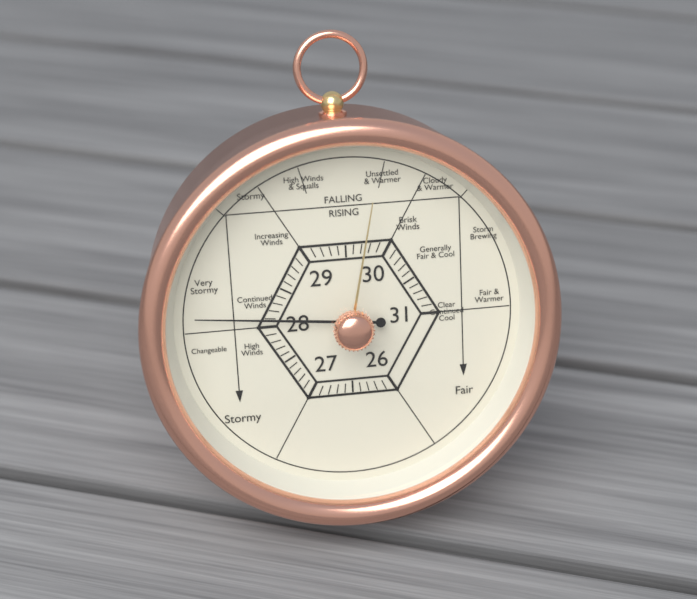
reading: 28.1 (no unit)
